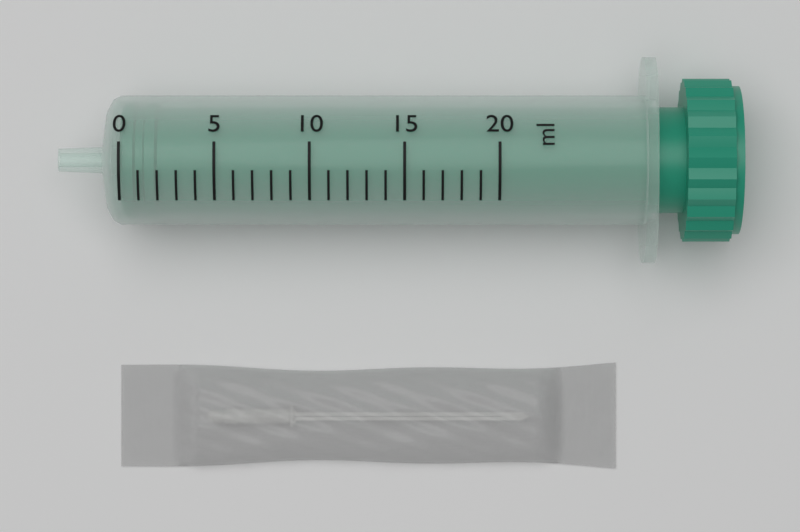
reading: 0 ml
